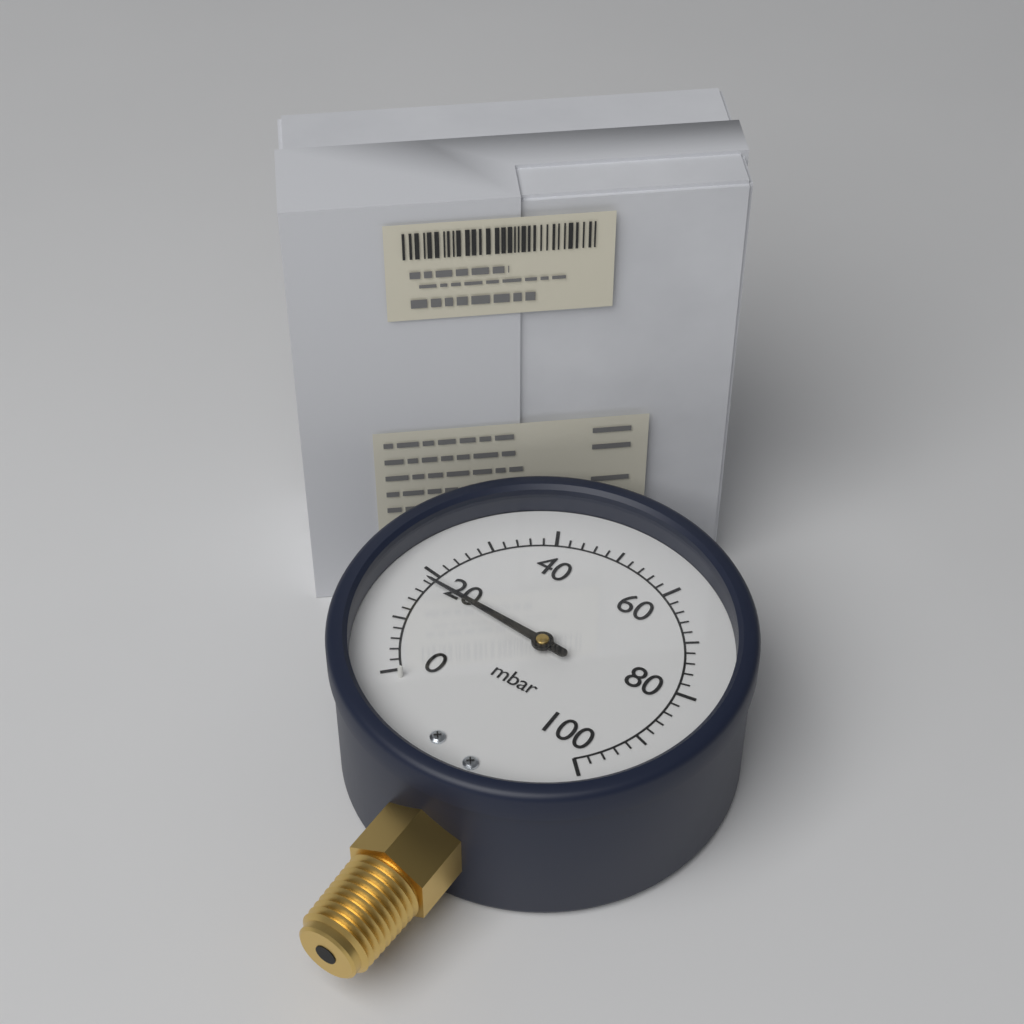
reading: 18 mbar
